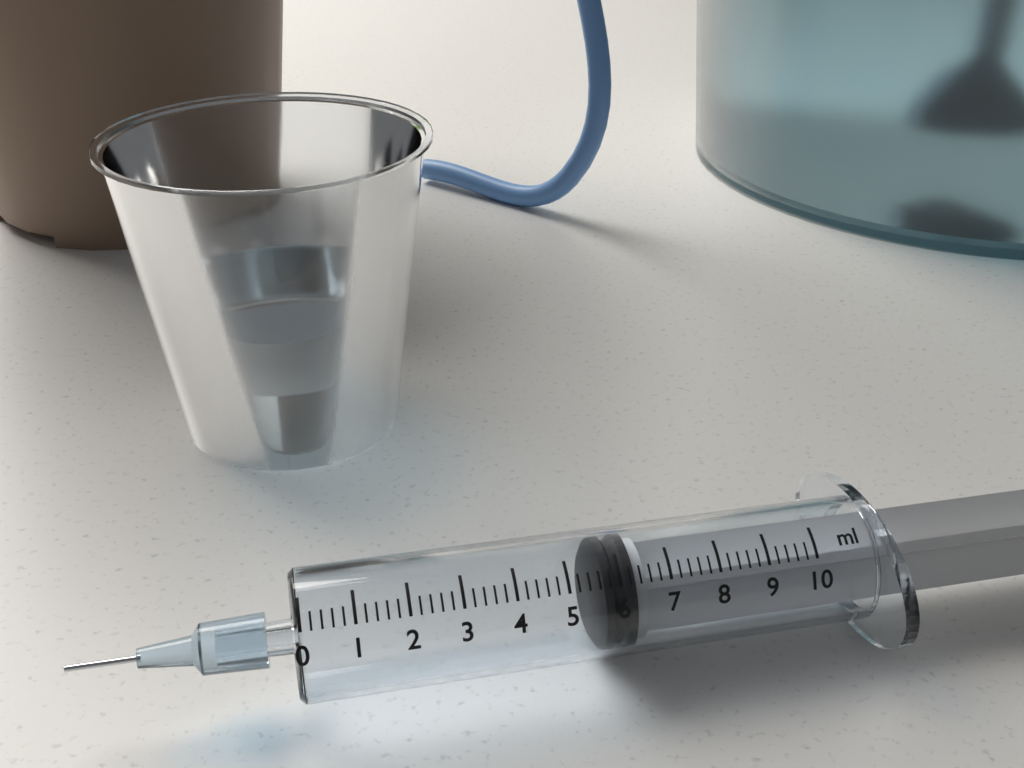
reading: 5.6 ml
